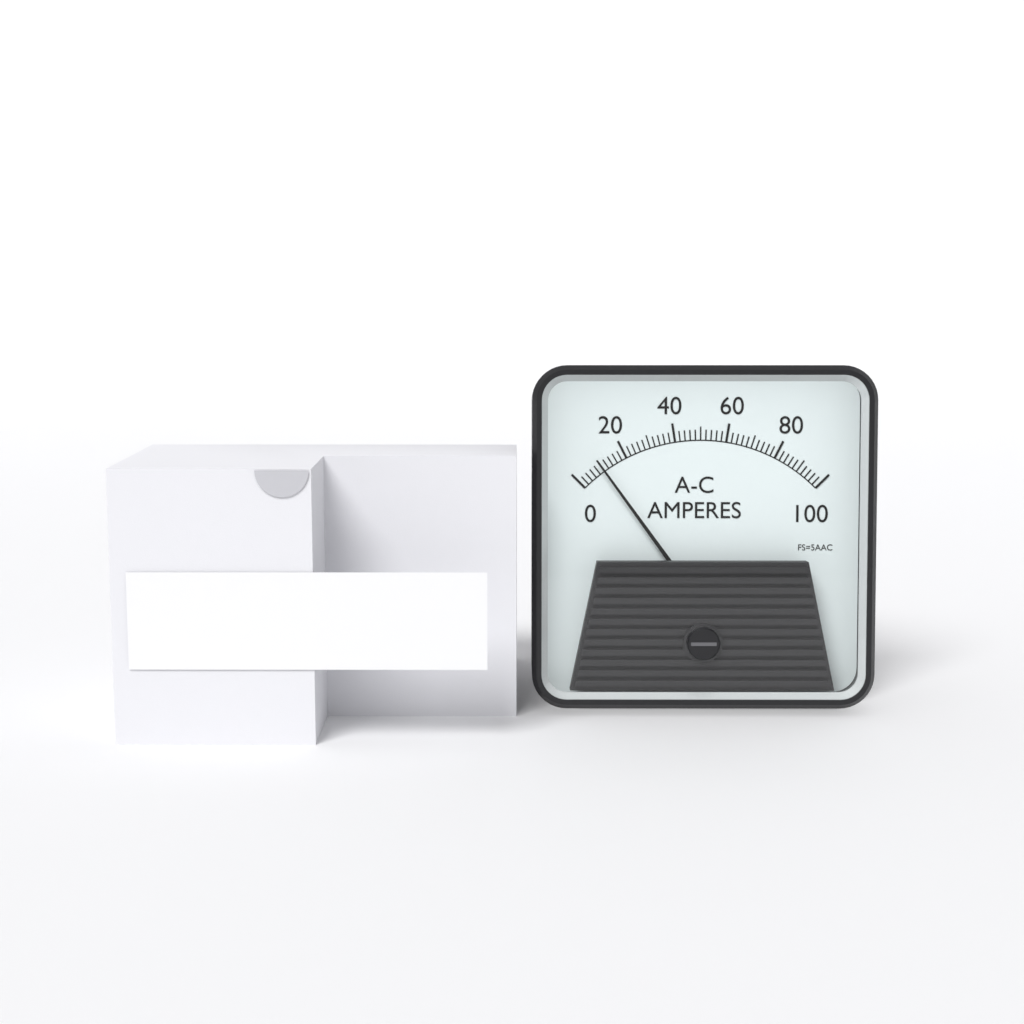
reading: 10 A
